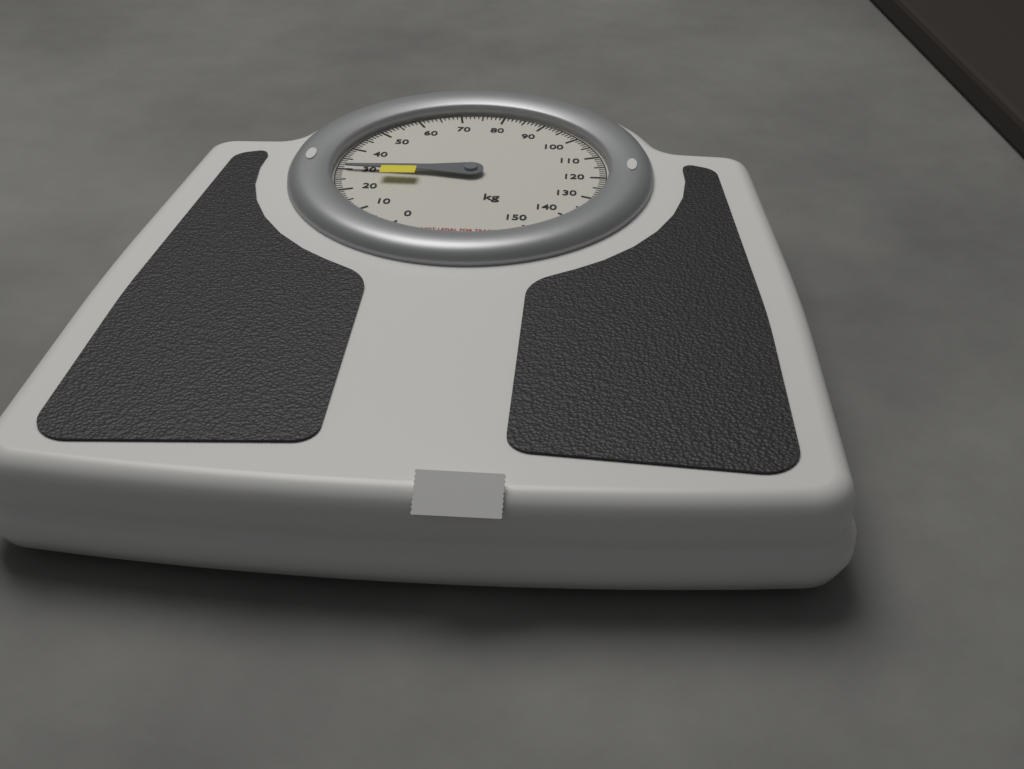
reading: 30 kg
